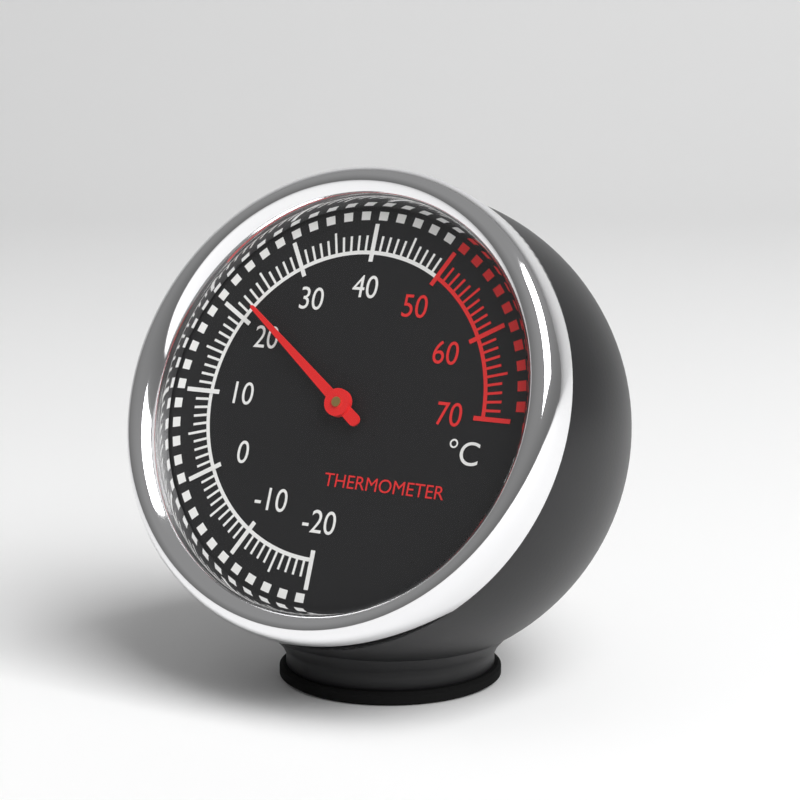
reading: 22 °C
